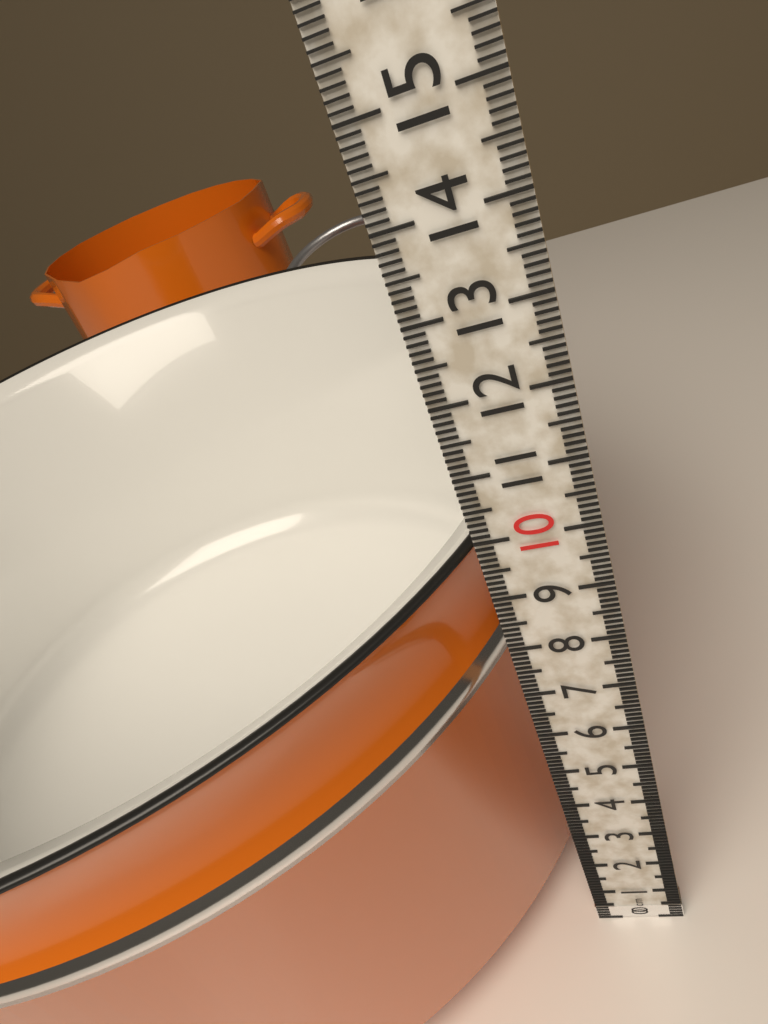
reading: 9.8 cm
